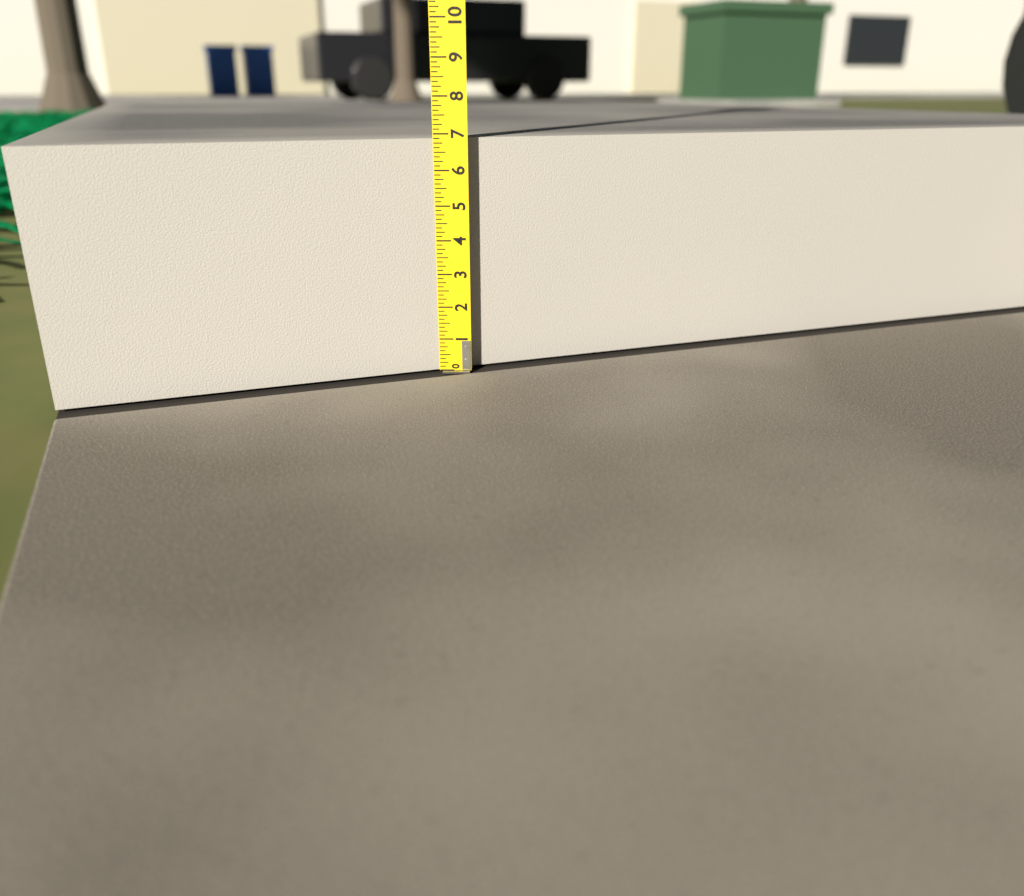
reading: 6.875 (no unit)
